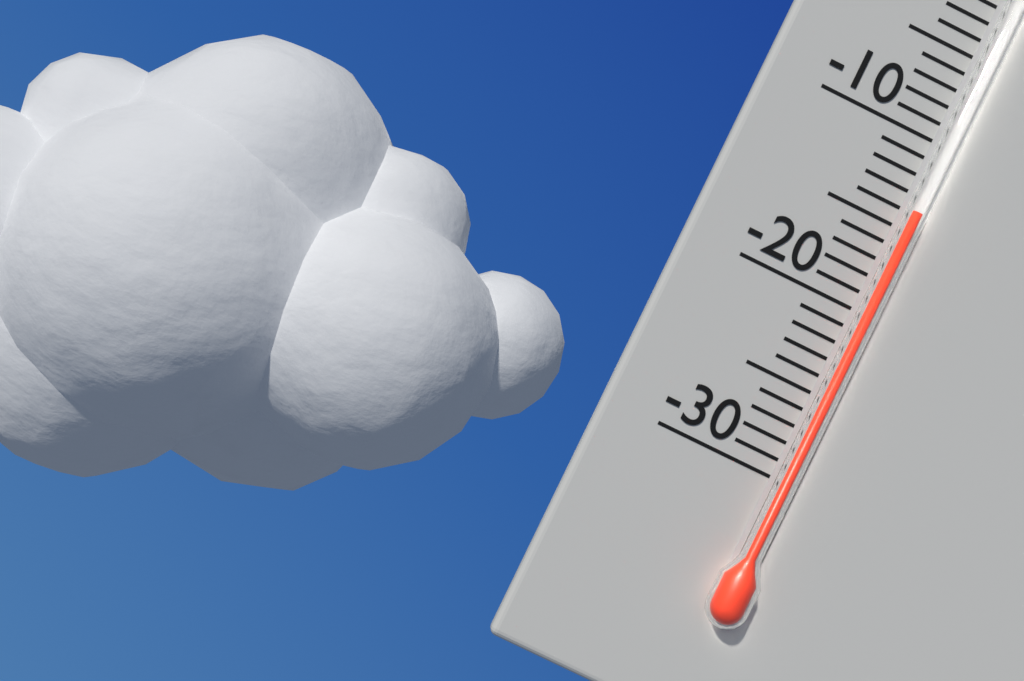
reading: -14 °C
